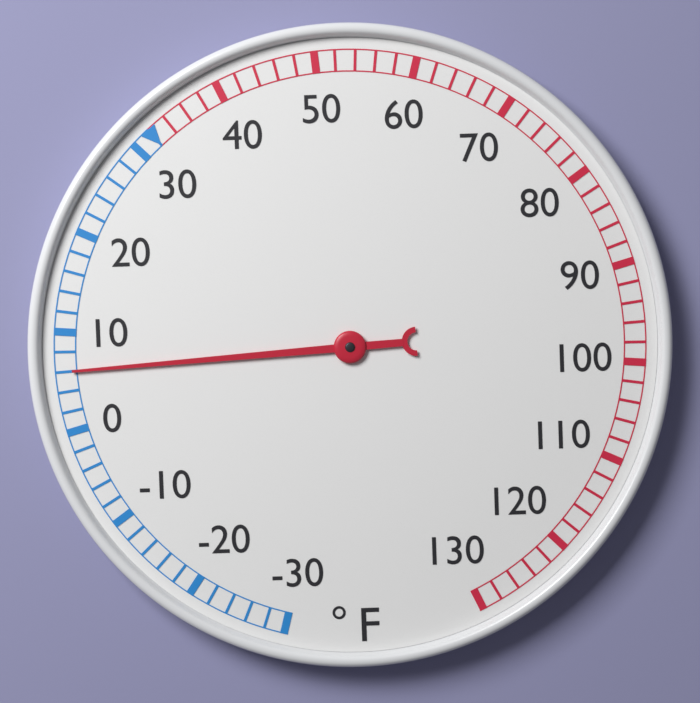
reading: 6 °F
